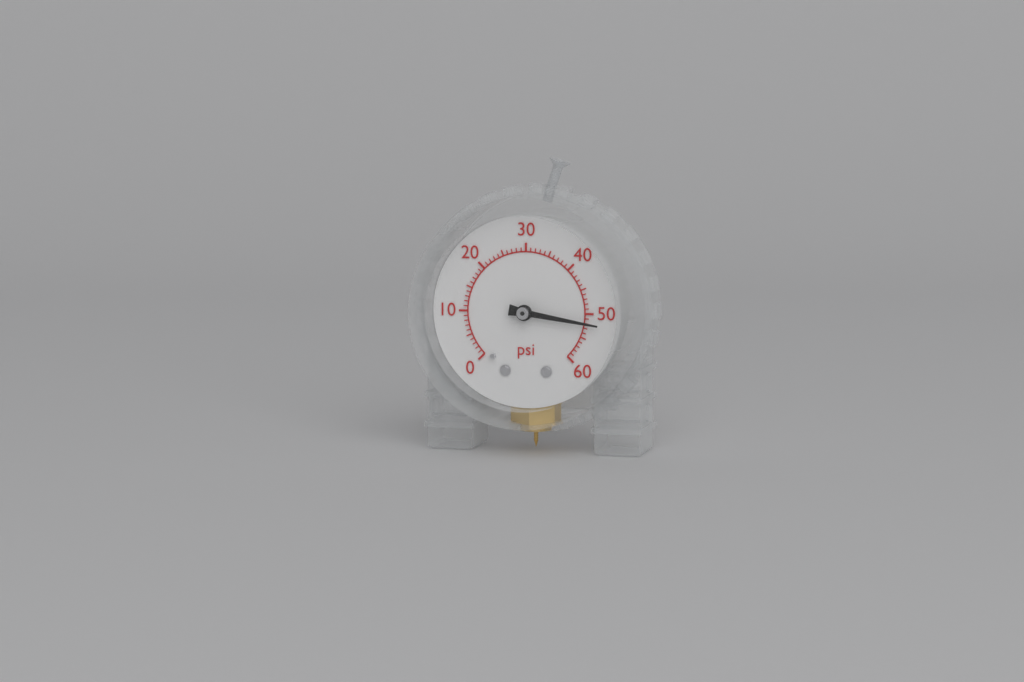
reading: 52 psi
